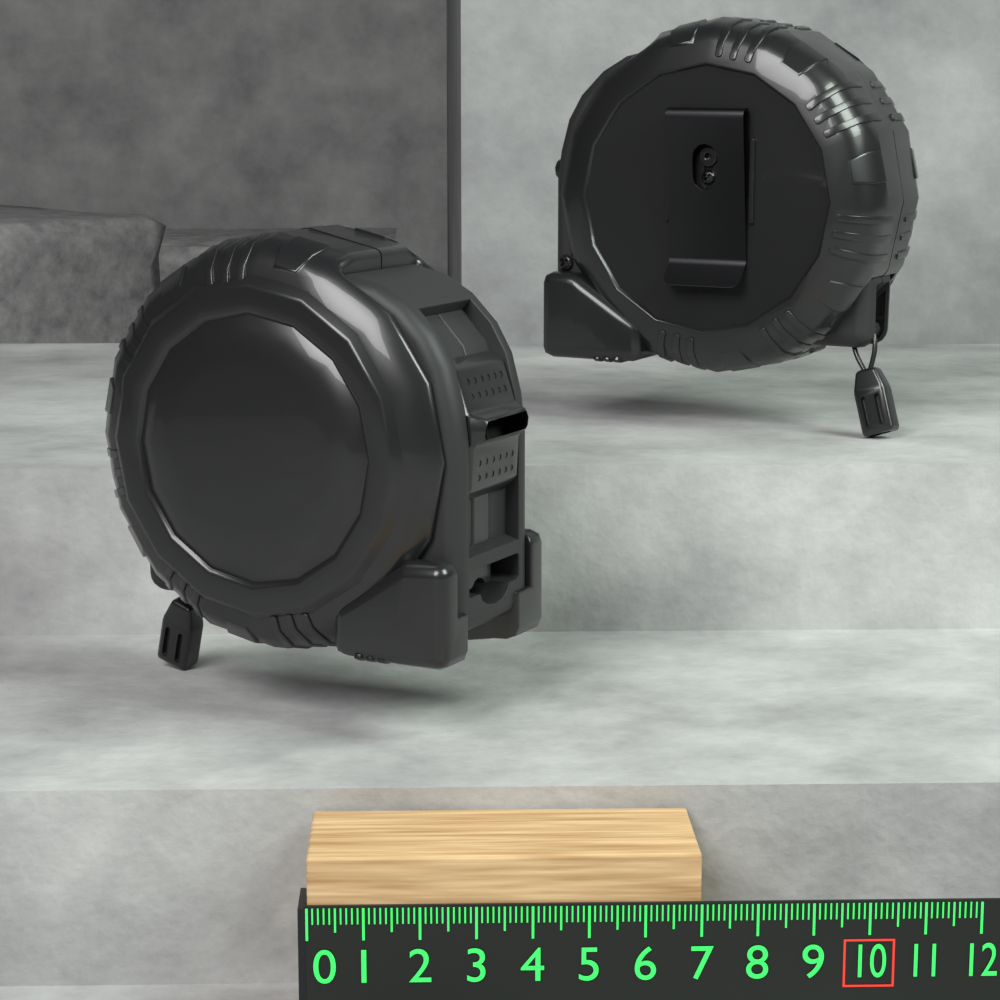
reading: 7.0 (no unit)
